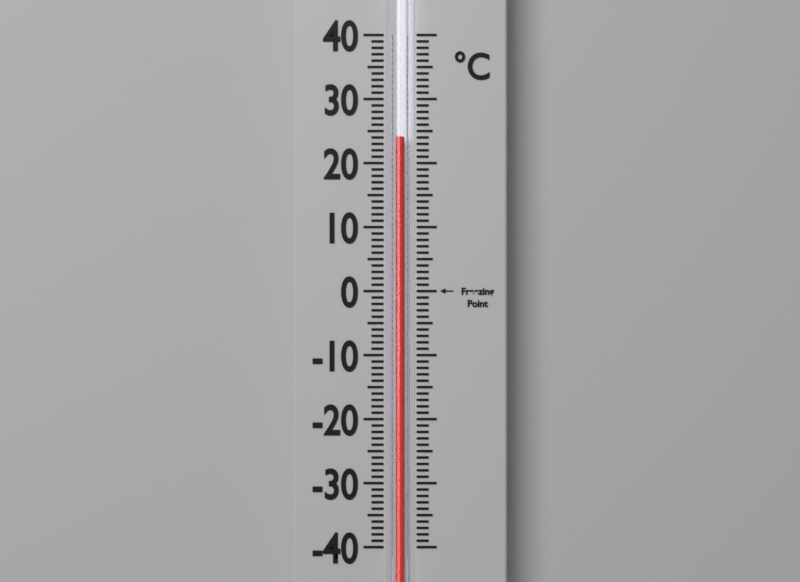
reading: 24 °C
